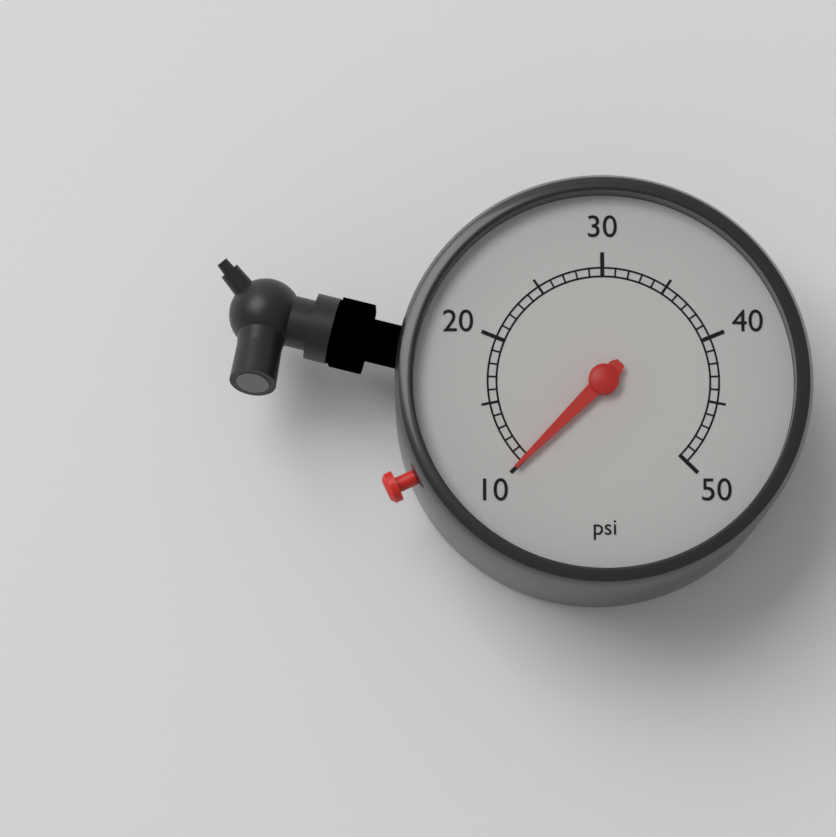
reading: 10 psi
